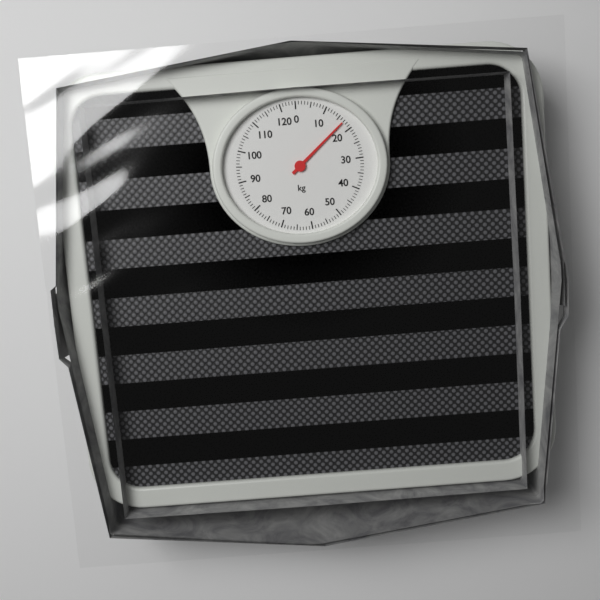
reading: 17 kg
